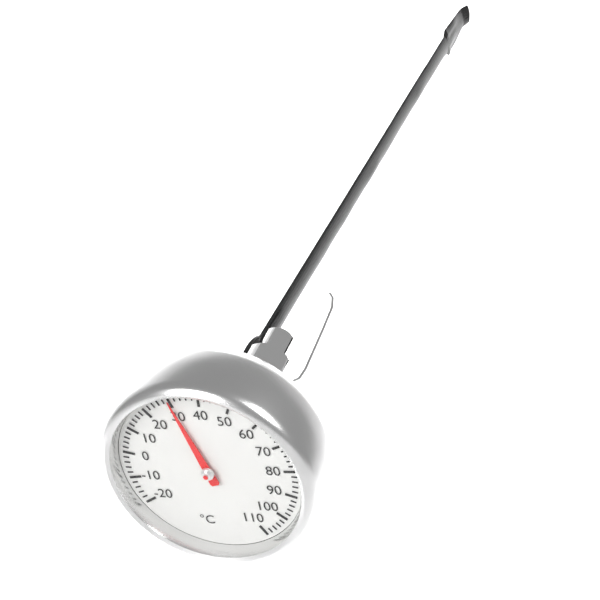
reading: 30 °C
